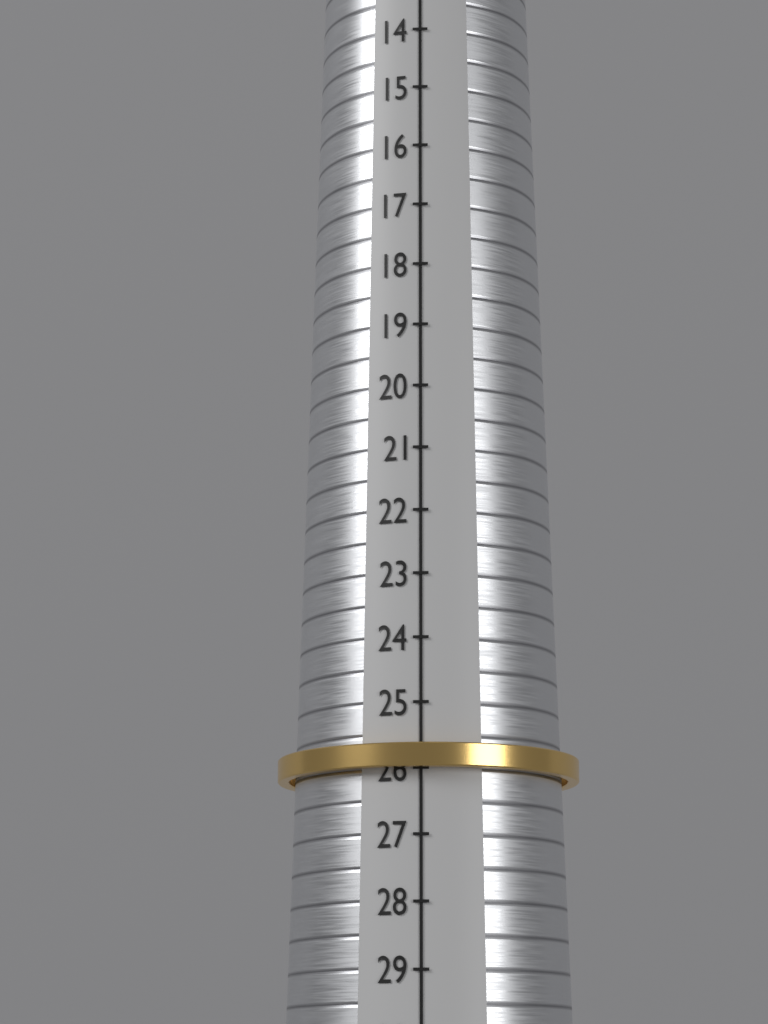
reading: 26 (no unit)
